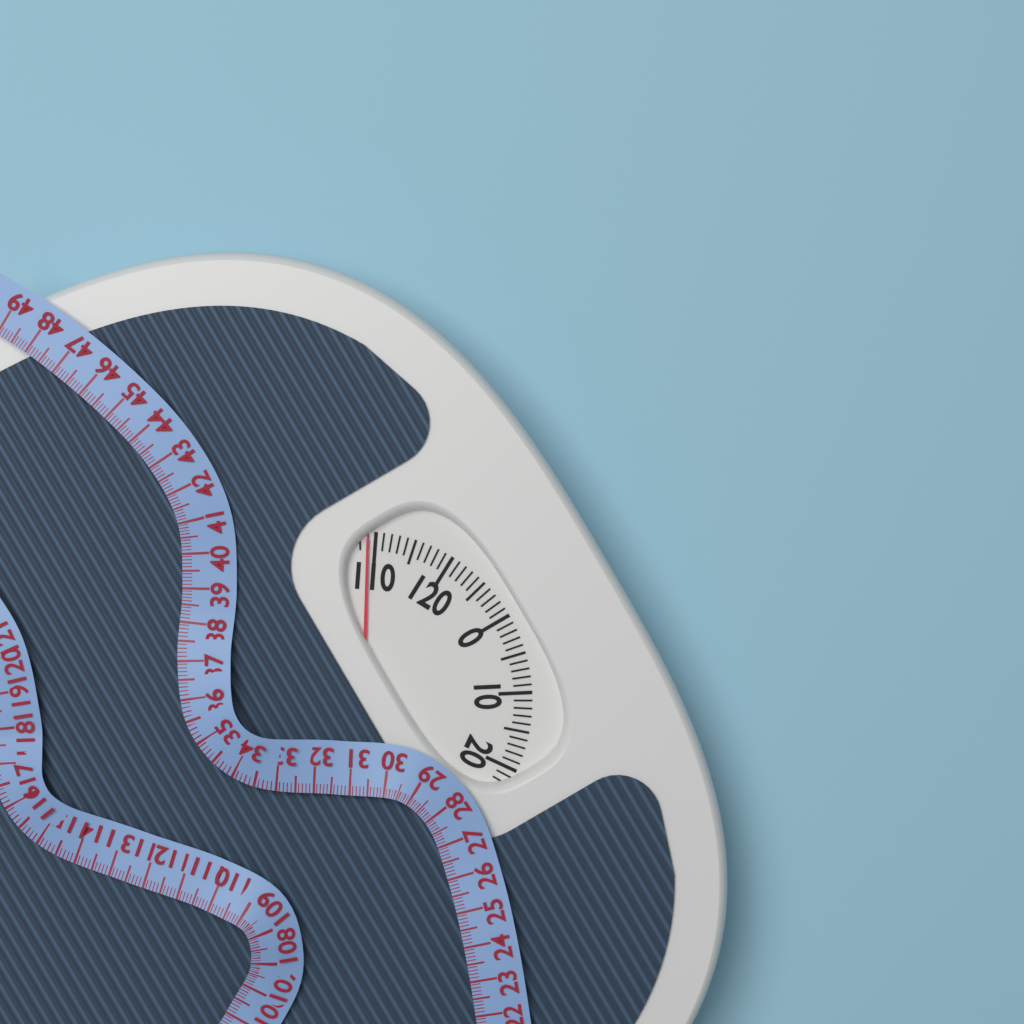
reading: 109 (no unit)
